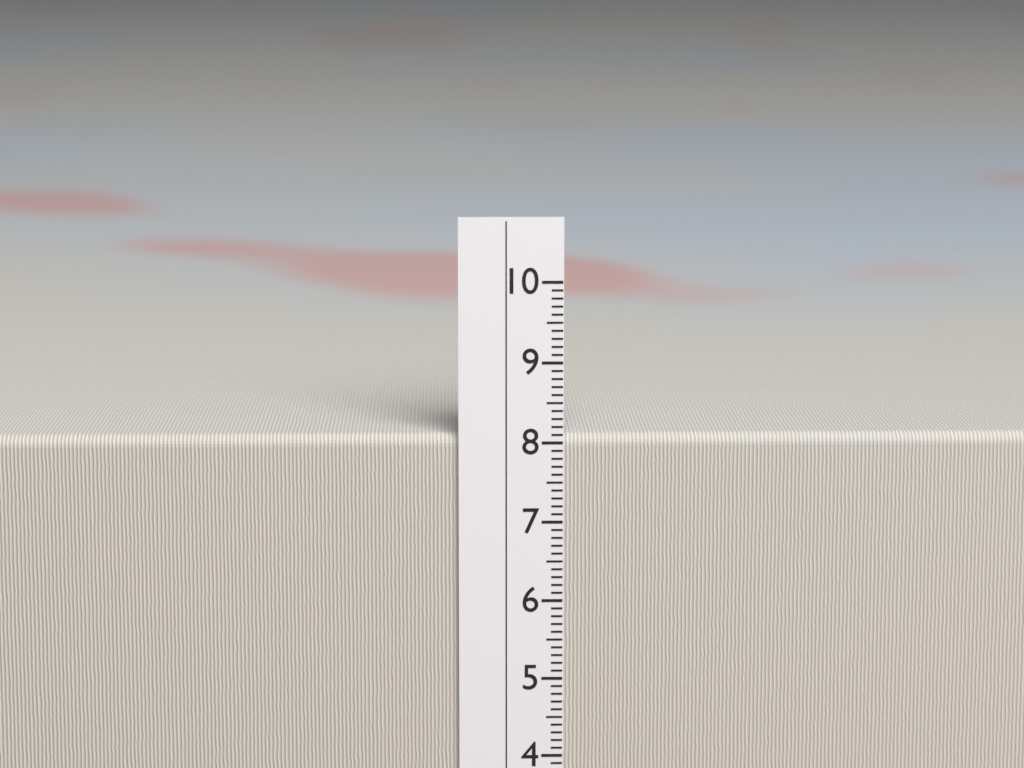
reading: 8.1 cm
